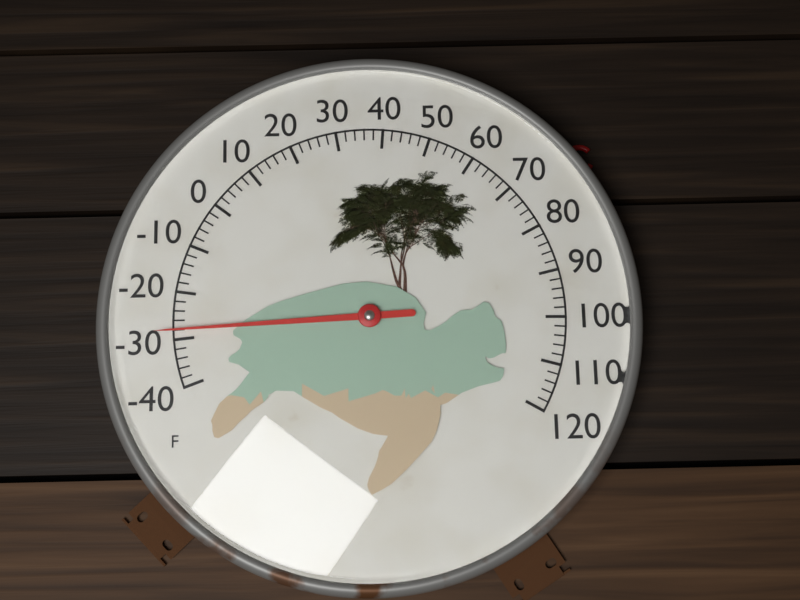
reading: -28 °F
